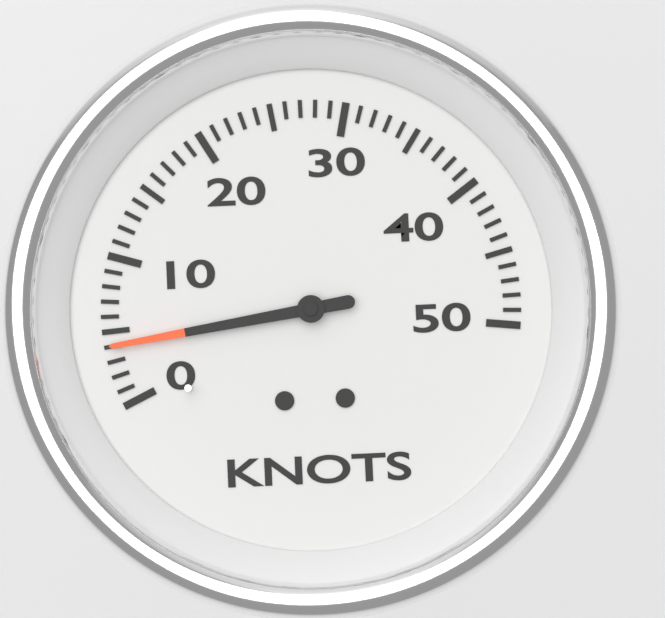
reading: 4 knots
